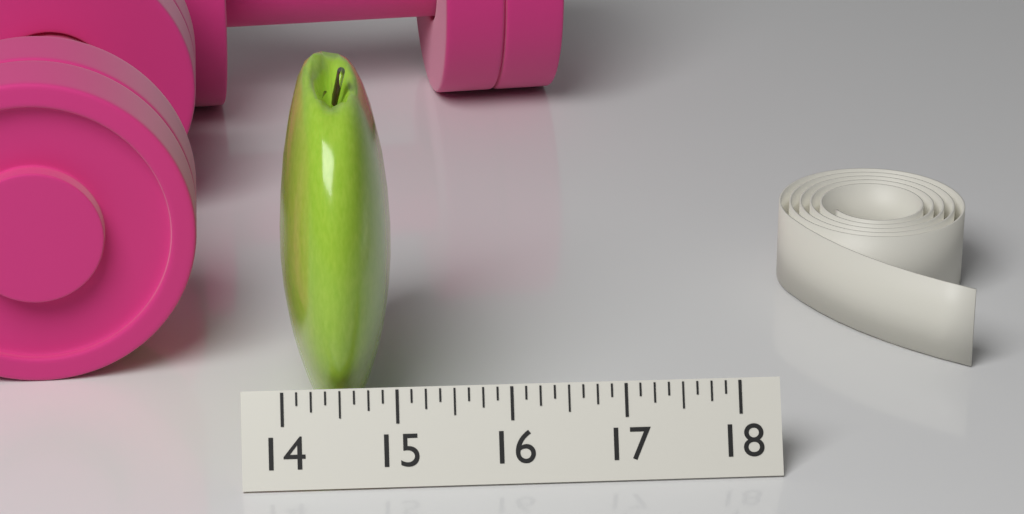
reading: 15.000 (no unit)
